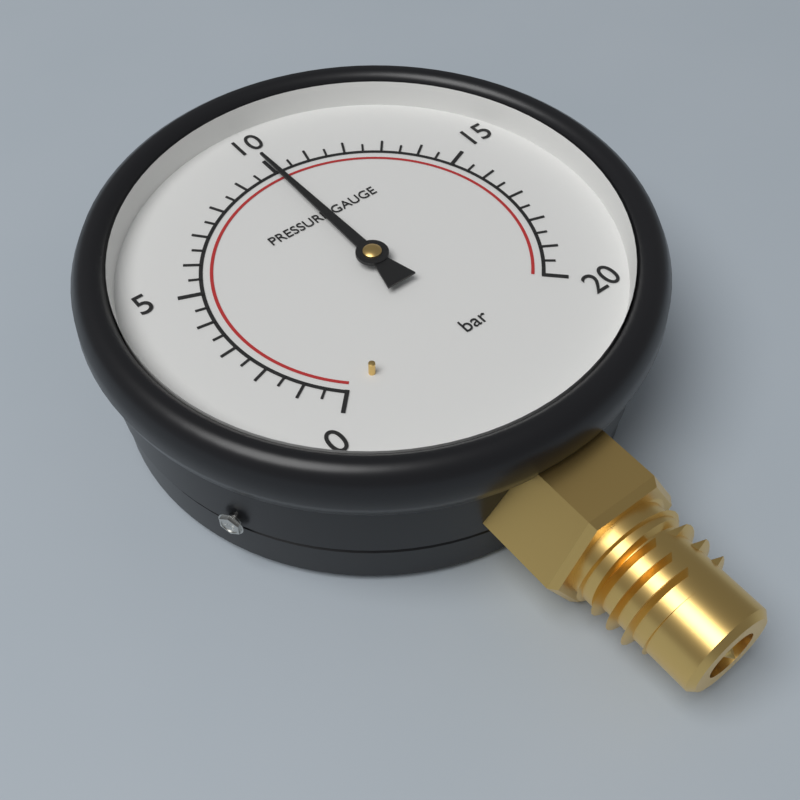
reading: 10.0 bar
